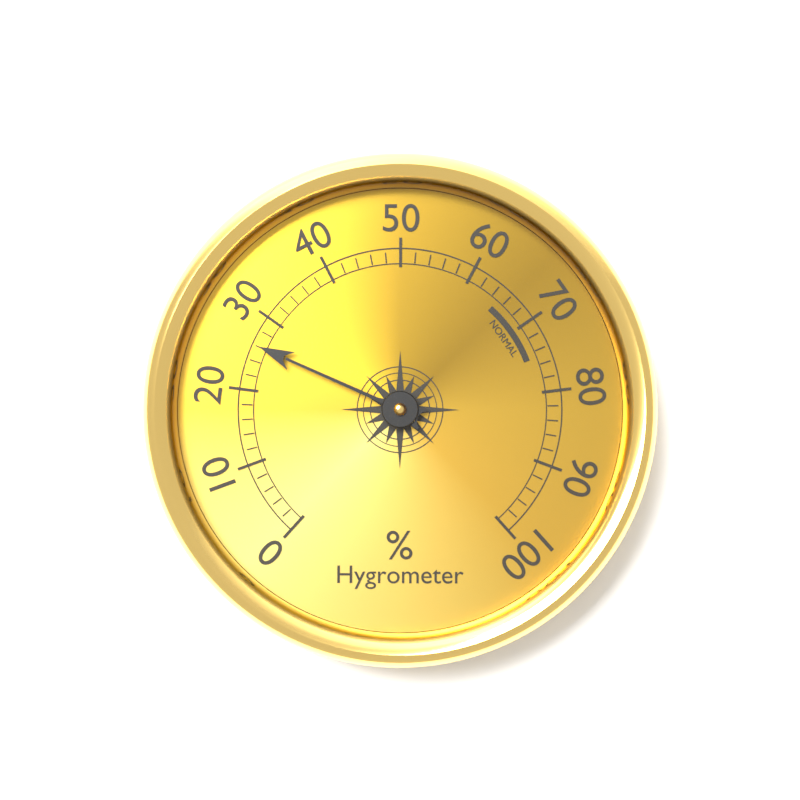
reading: 26 %
